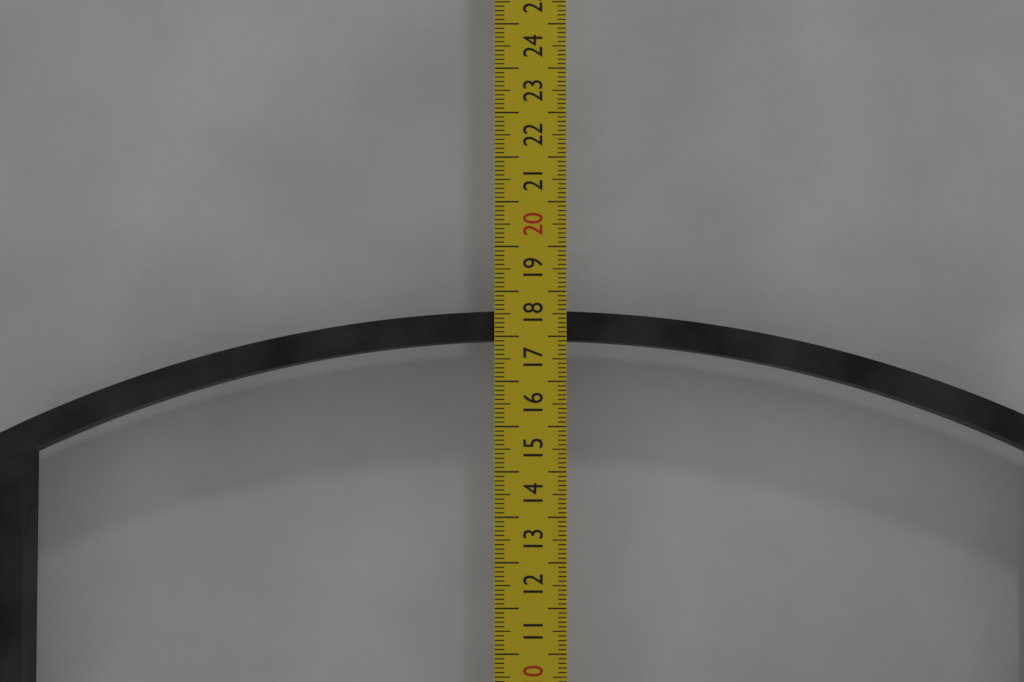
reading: 17.6 cm
